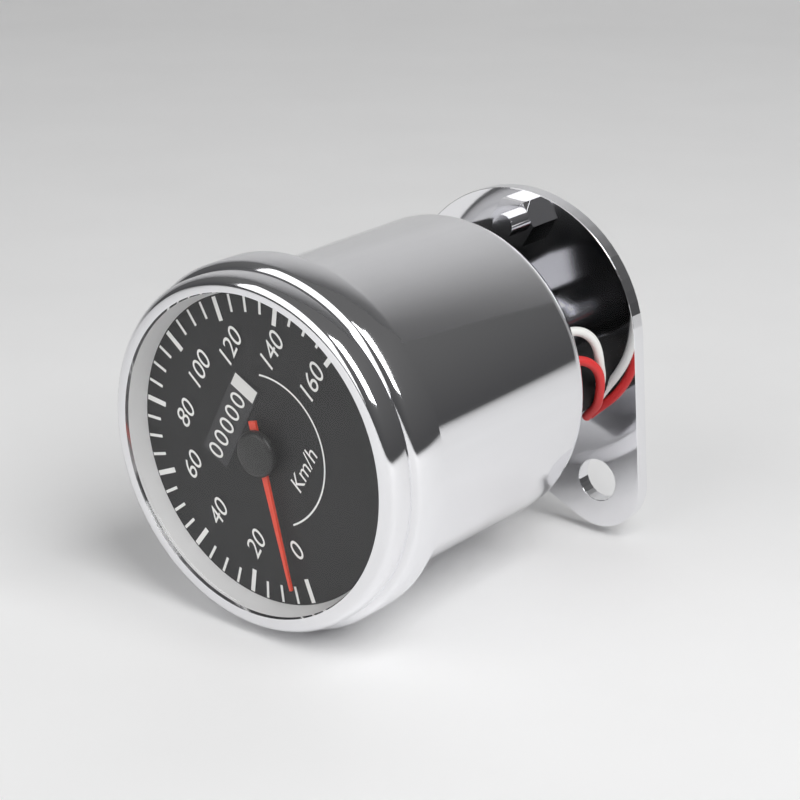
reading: 5 km/h
